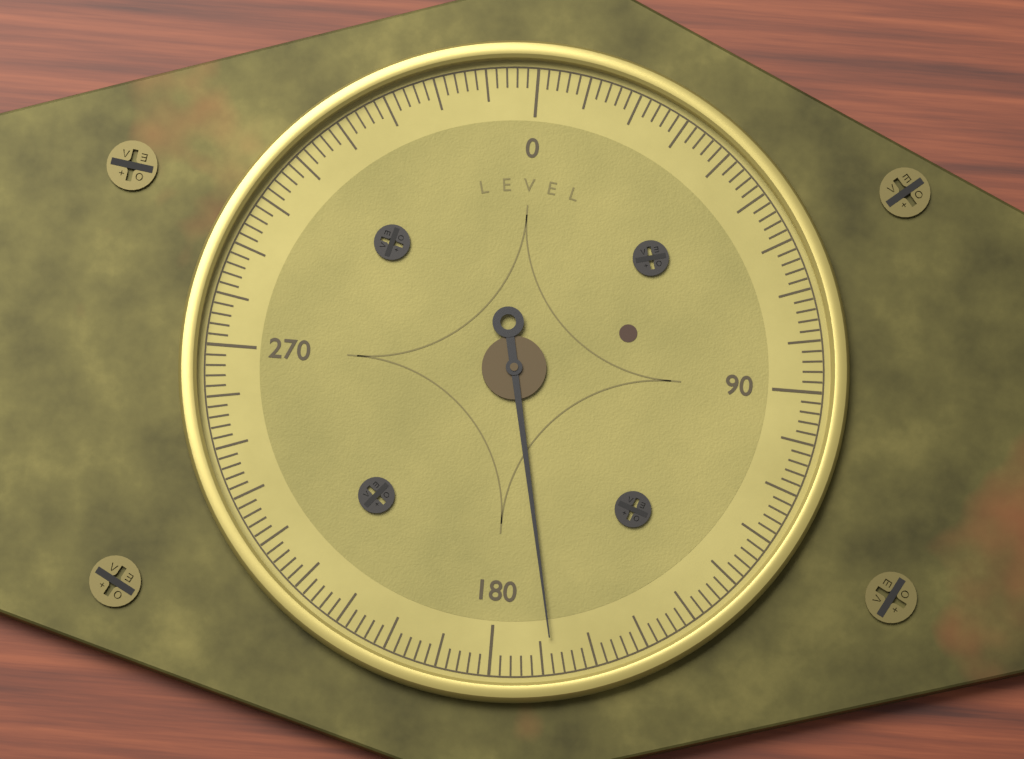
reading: 168 (no unit)
